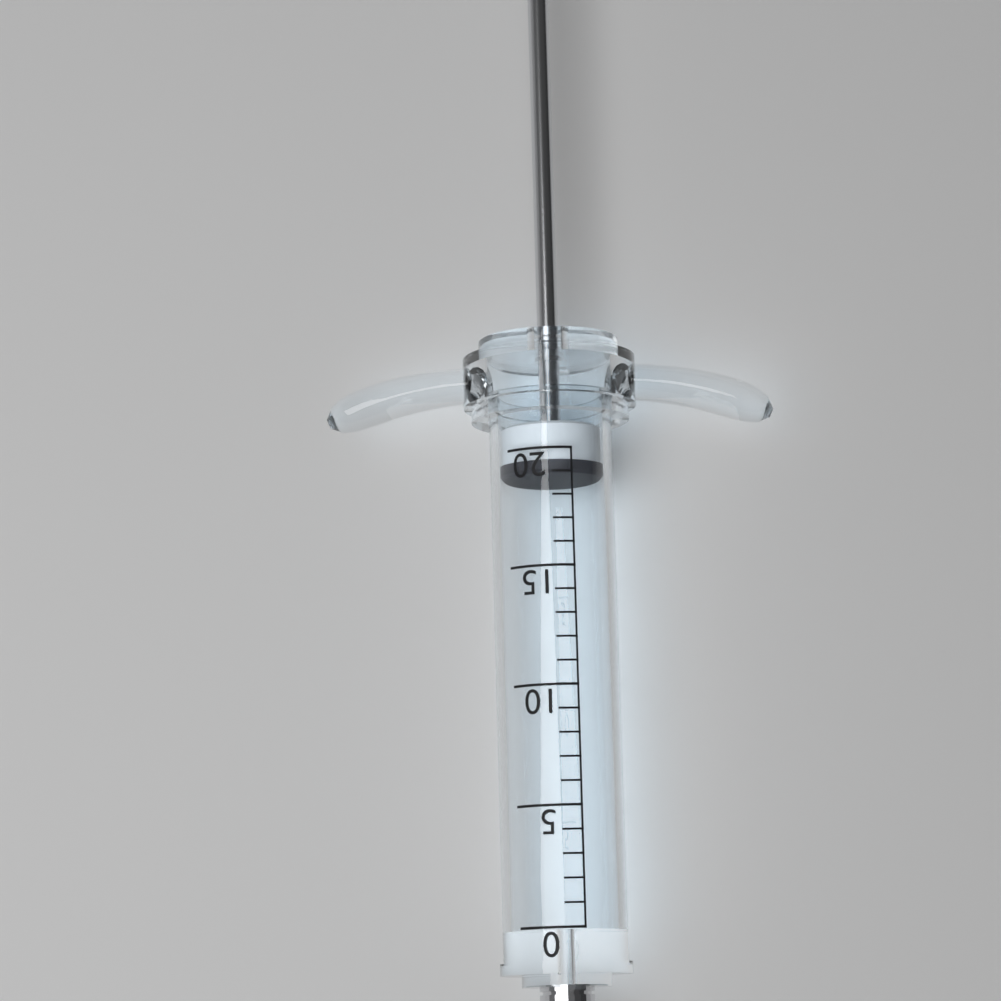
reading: 19 (no unit)
